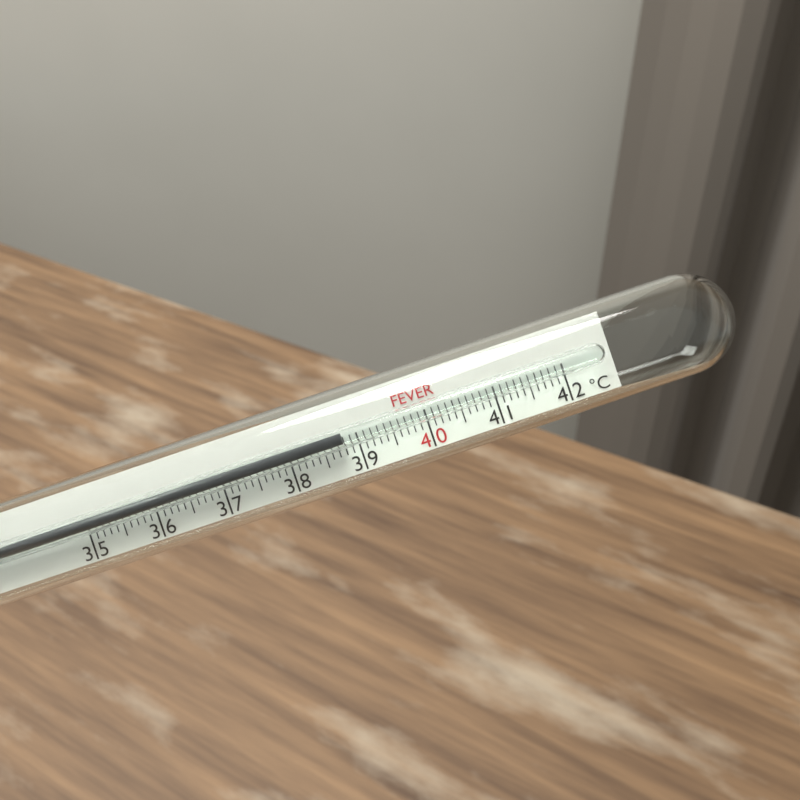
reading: 38.8 °C
